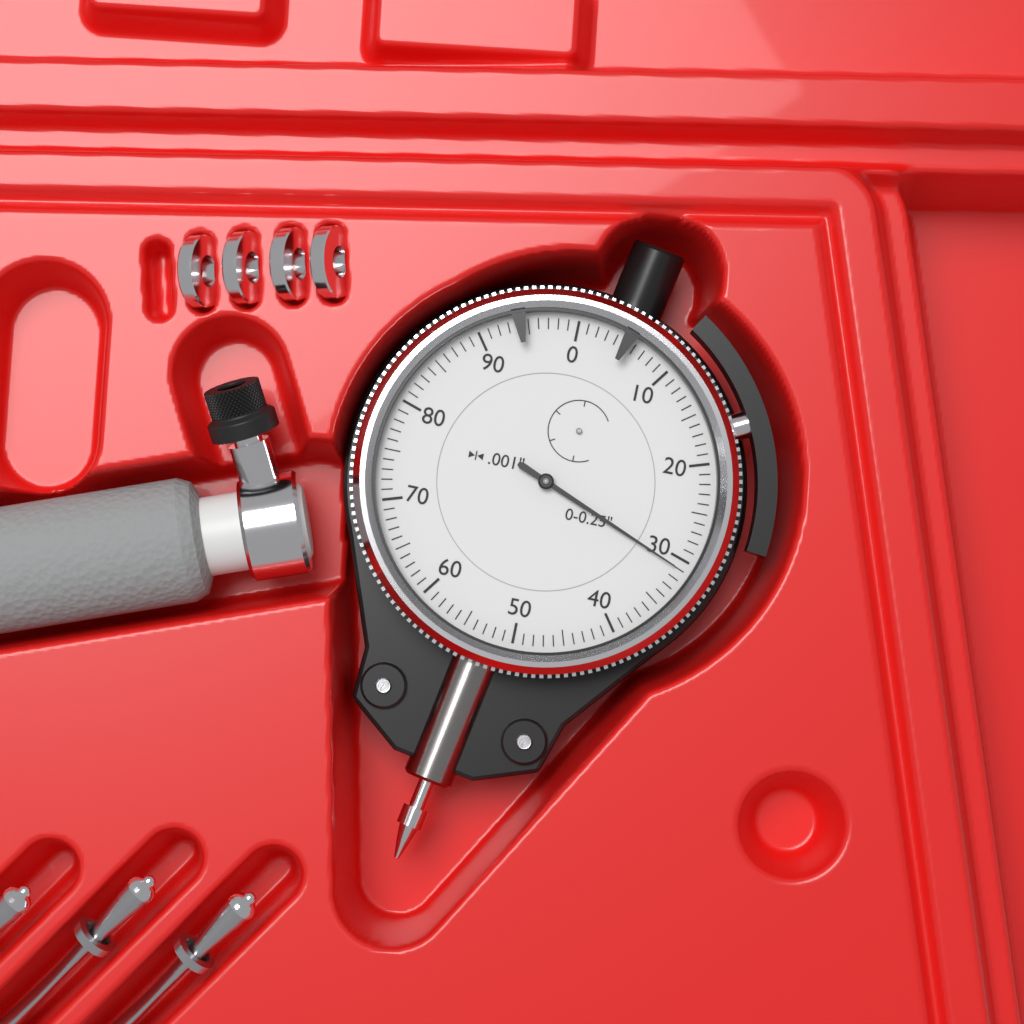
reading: 0.031 in
